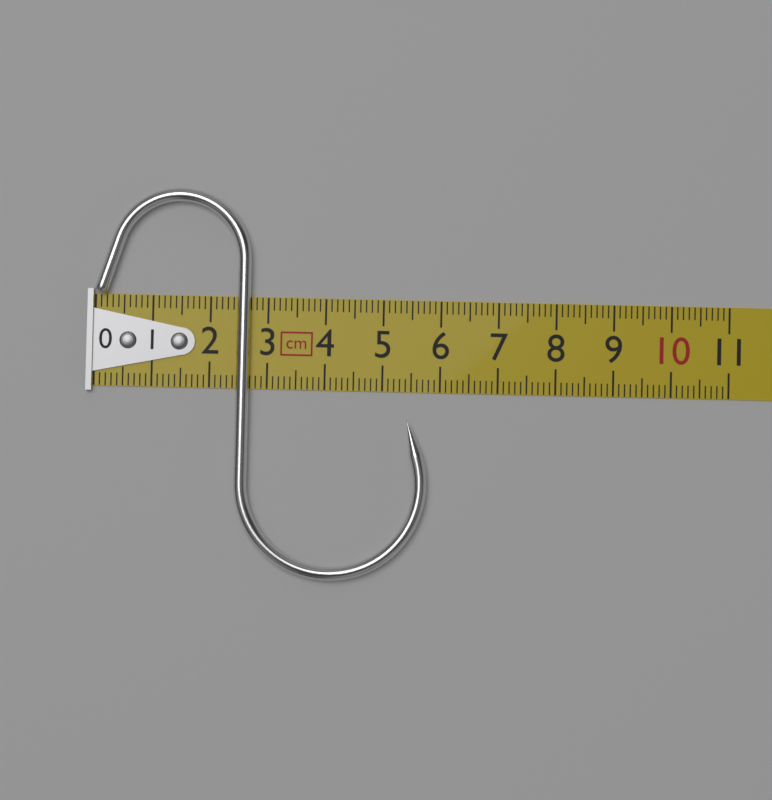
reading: 5.8 cm
